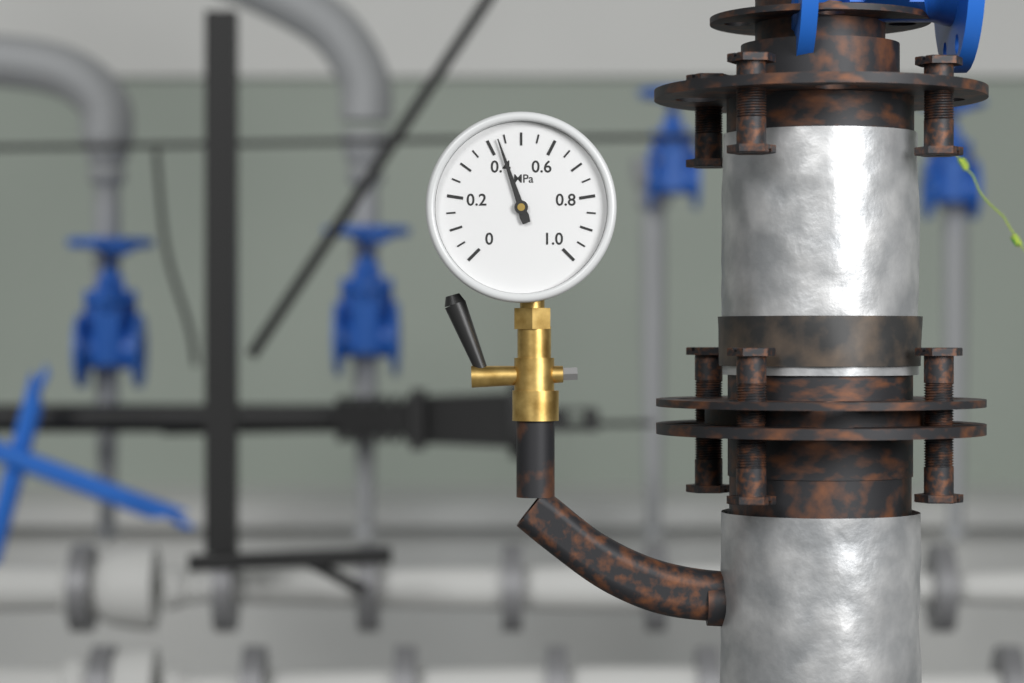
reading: 0.43 MPa
